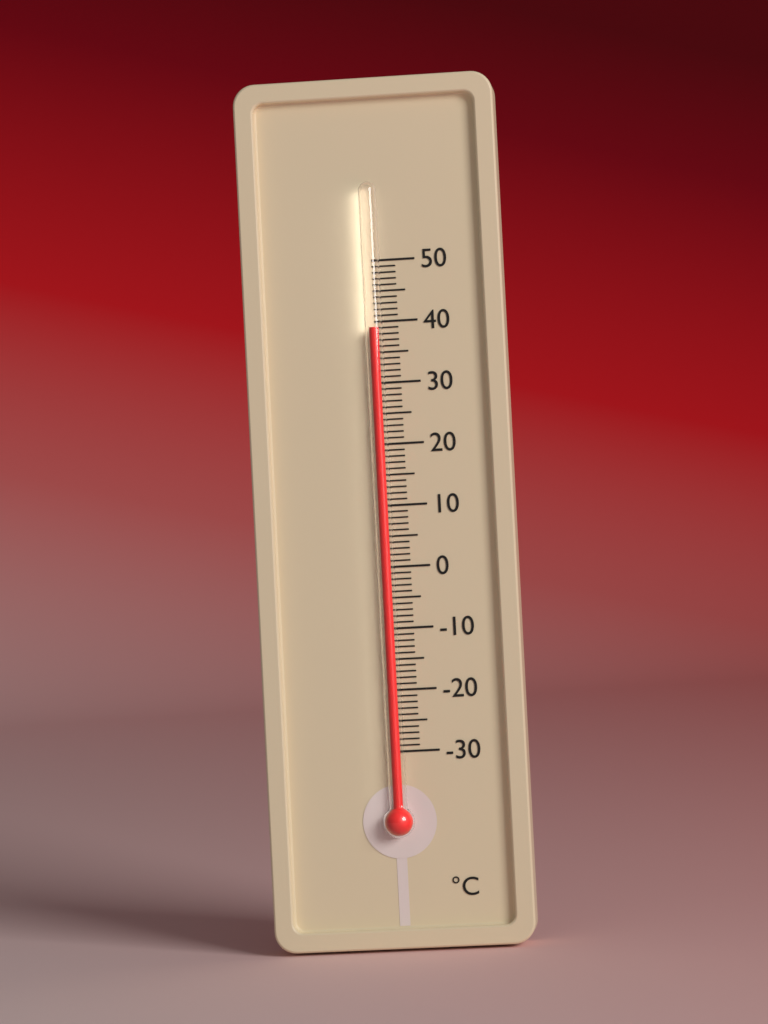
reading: 39 °C
